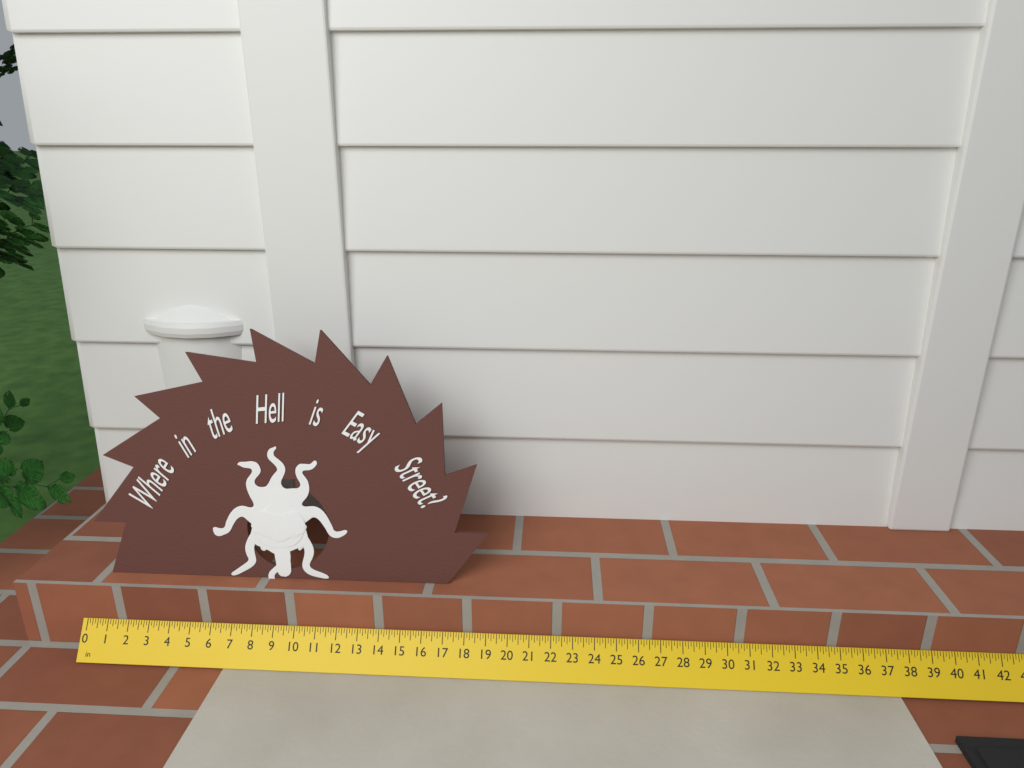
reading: 19.000 in
